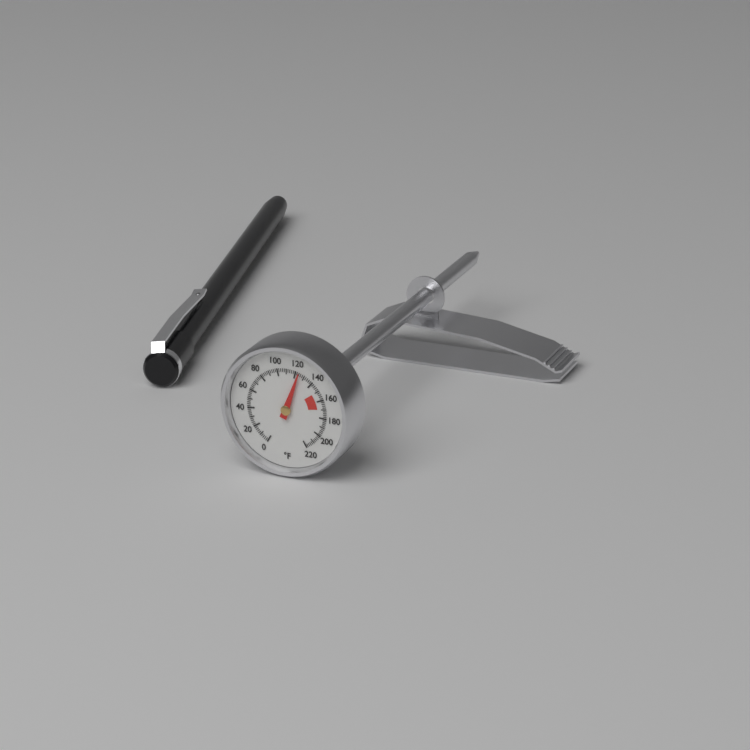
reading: 124 °F
